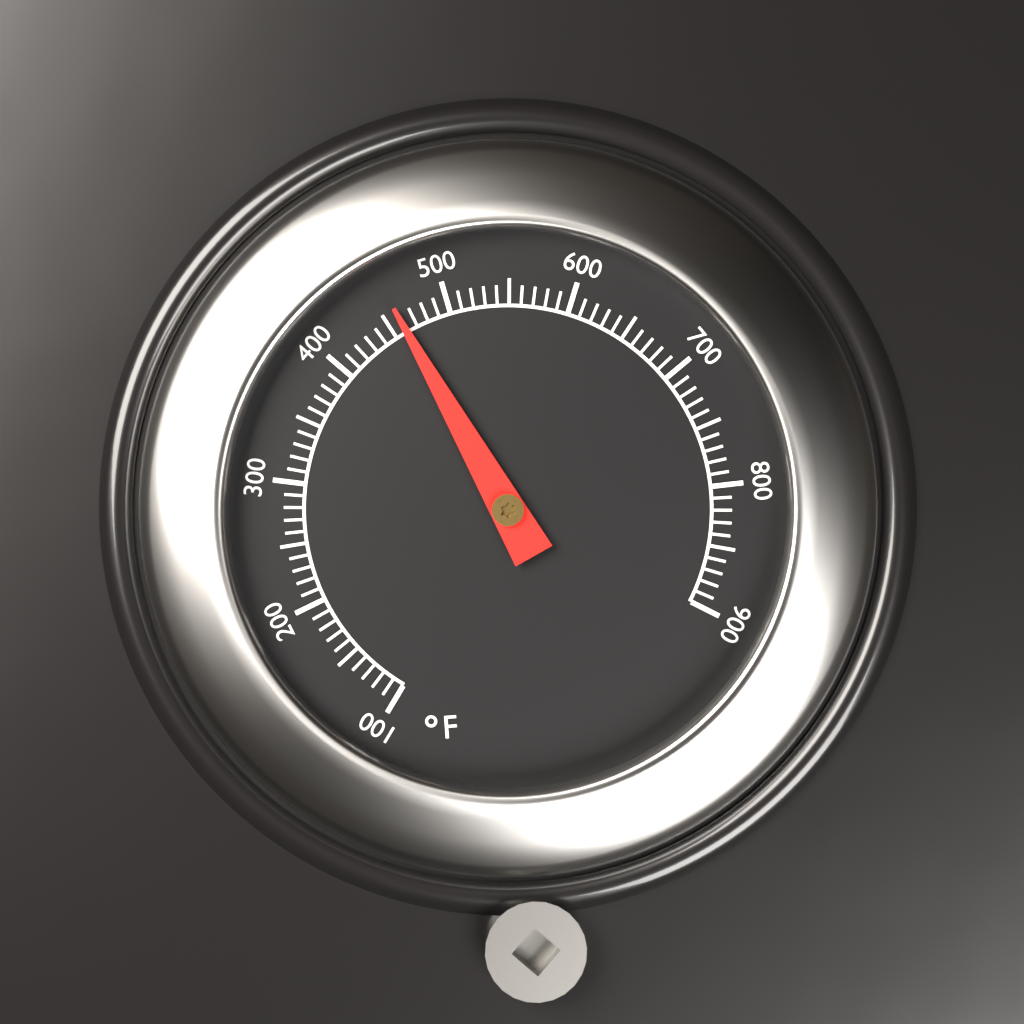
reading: 460 °F
